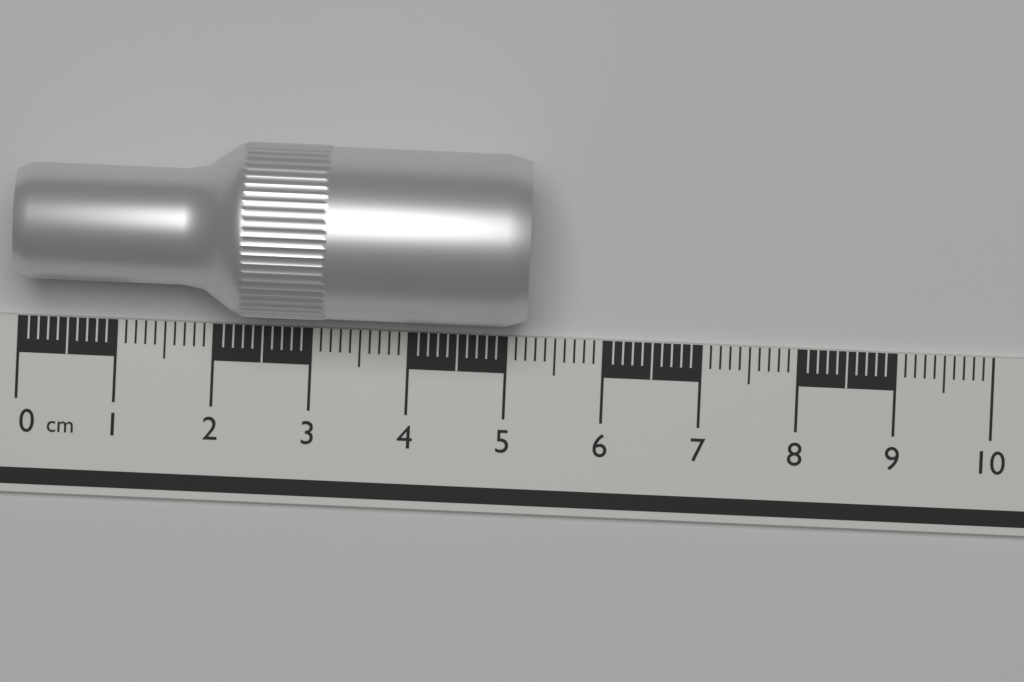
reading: 5.2 cm
